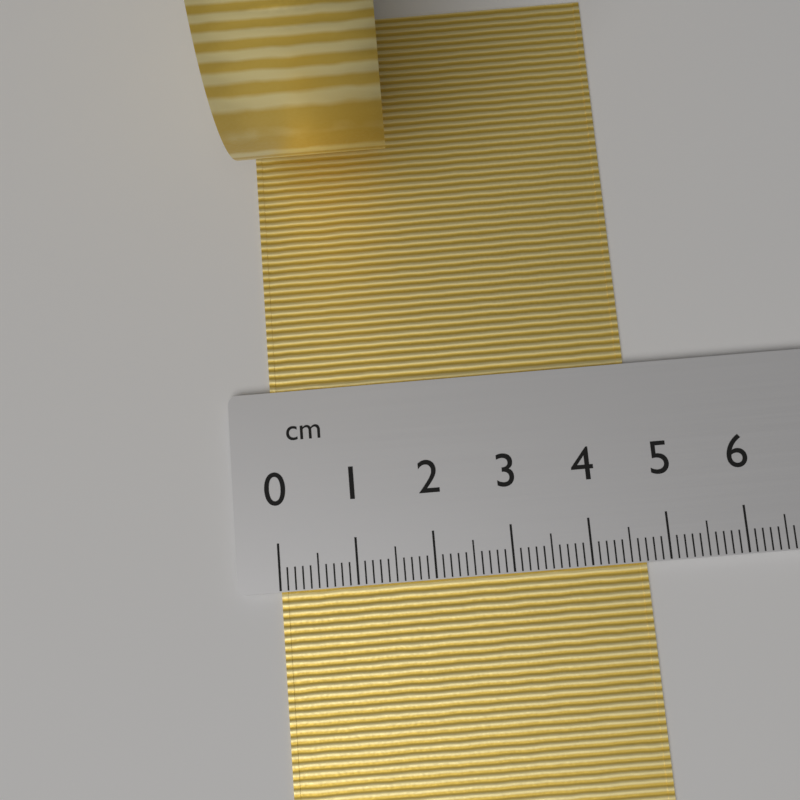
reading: 4.7 cm
